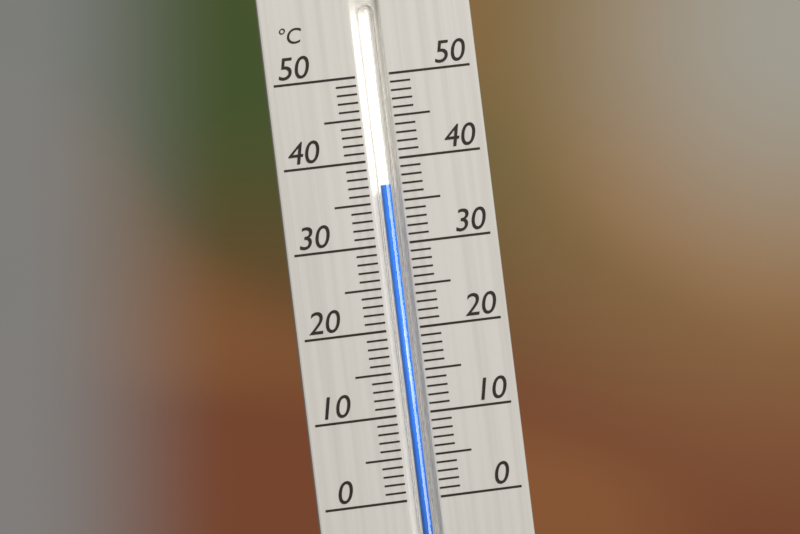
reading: 37 °C
